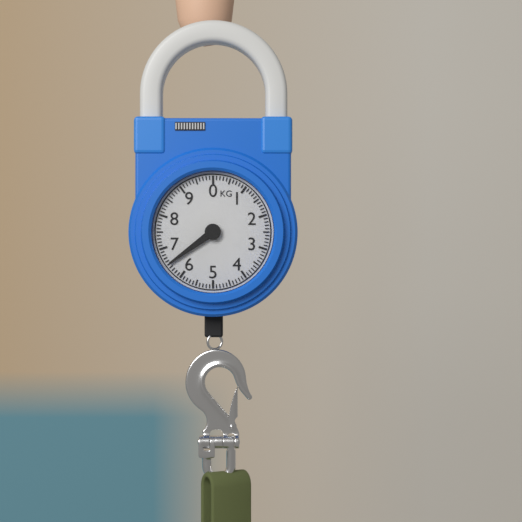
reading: 6.5 kg
